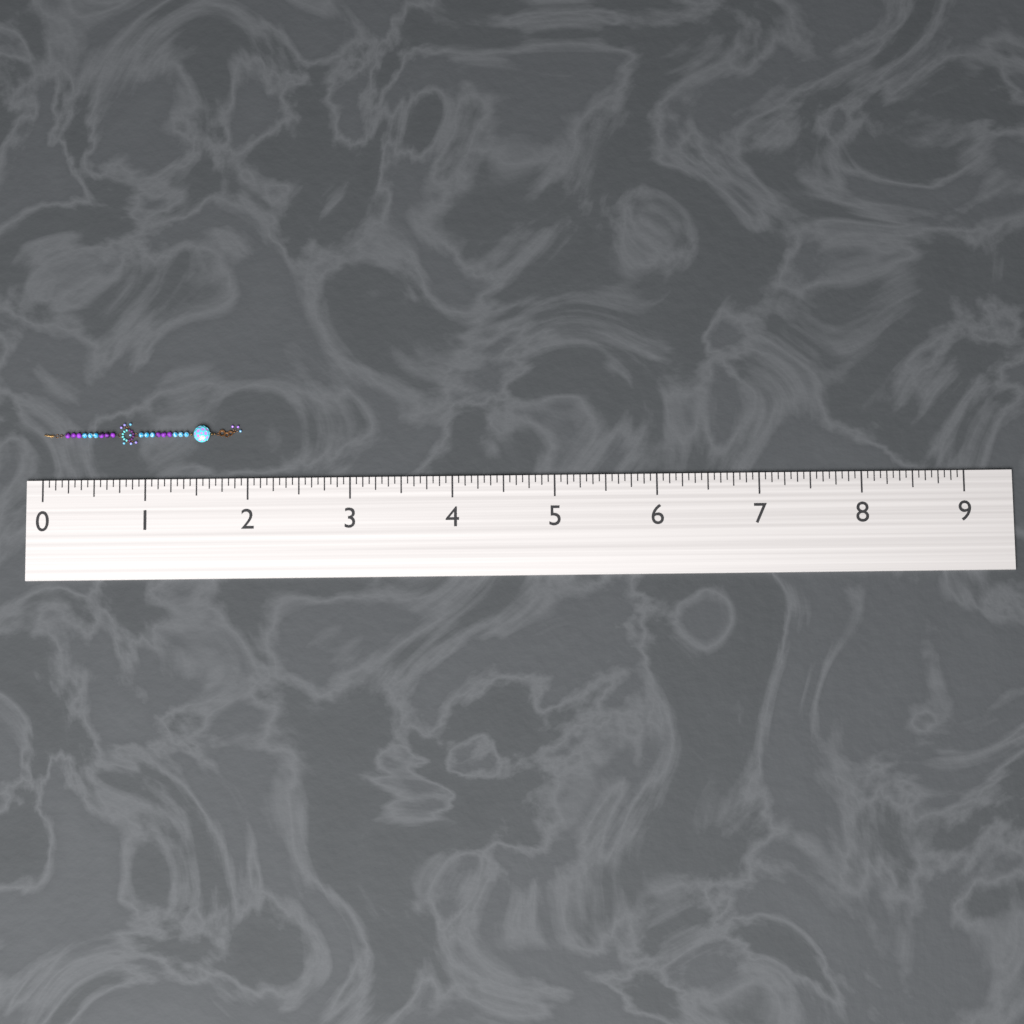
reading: 1.9375 (no unit)
